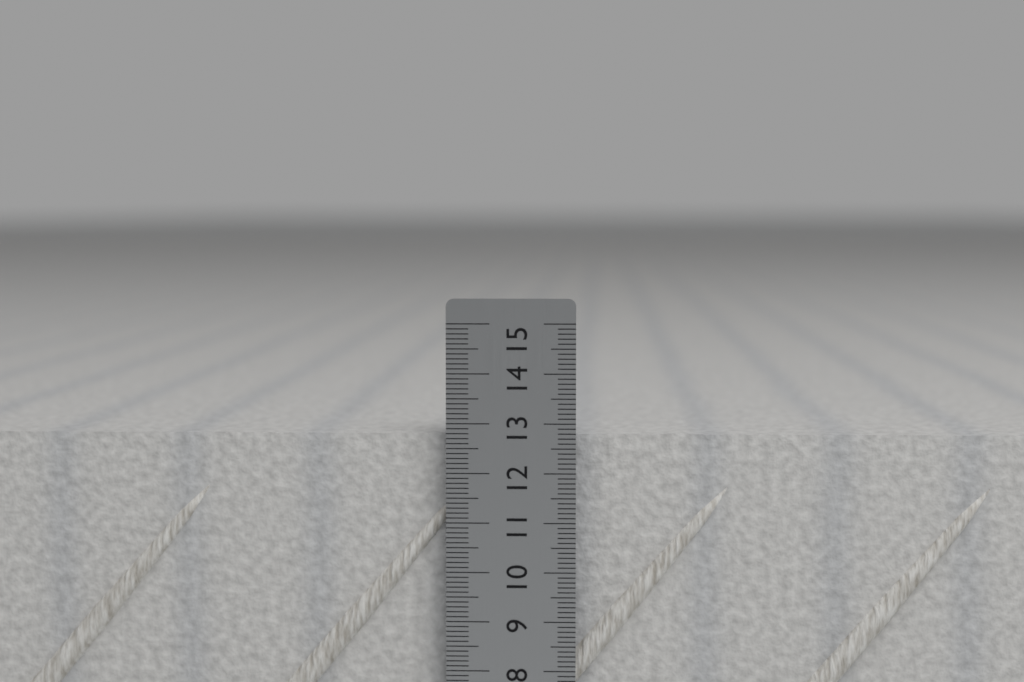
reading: 12.8 cm
